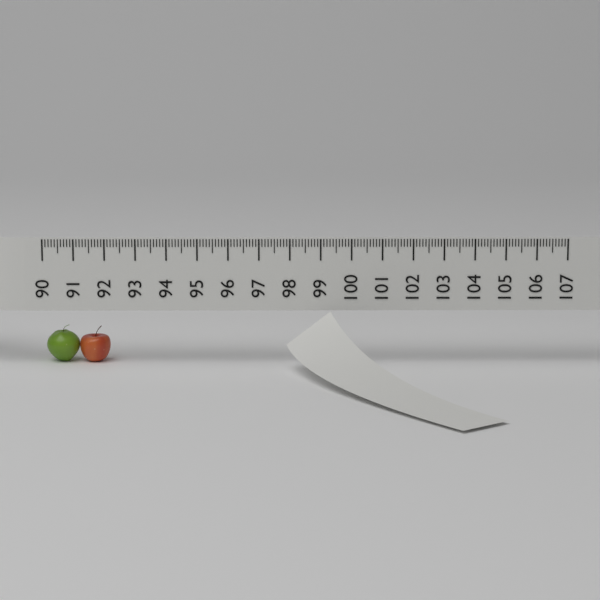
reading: 92.1 (no unit)
